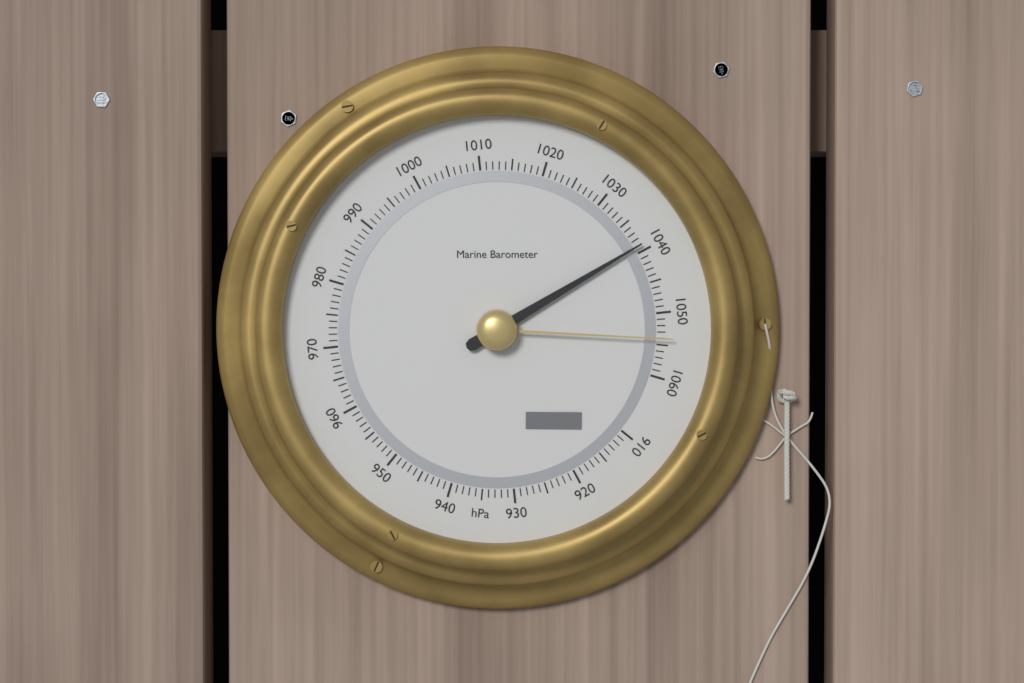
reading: 1039 hPa
